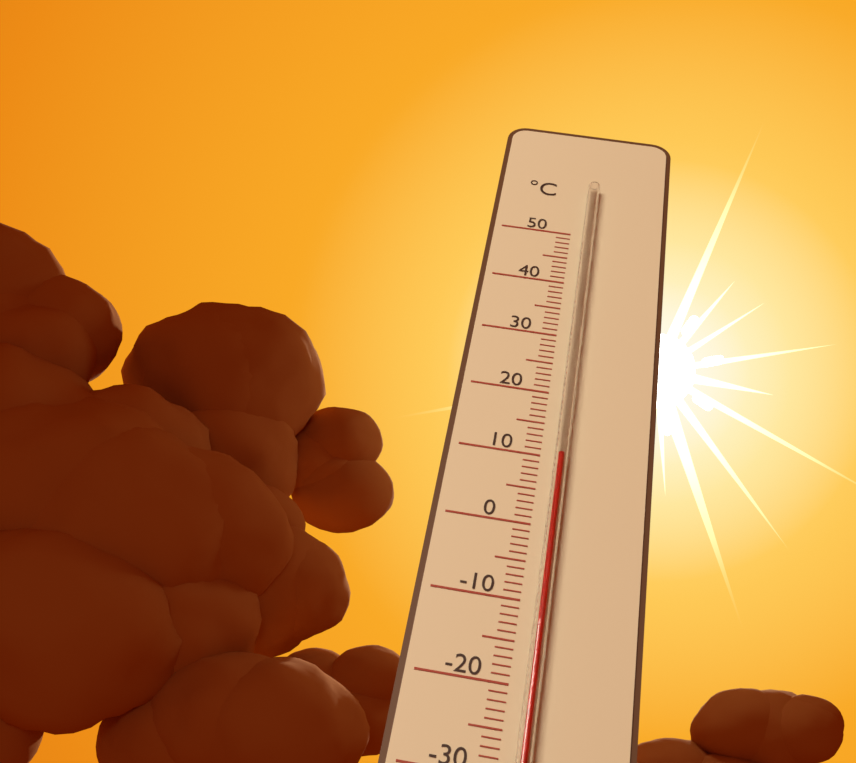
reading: 10 °C
